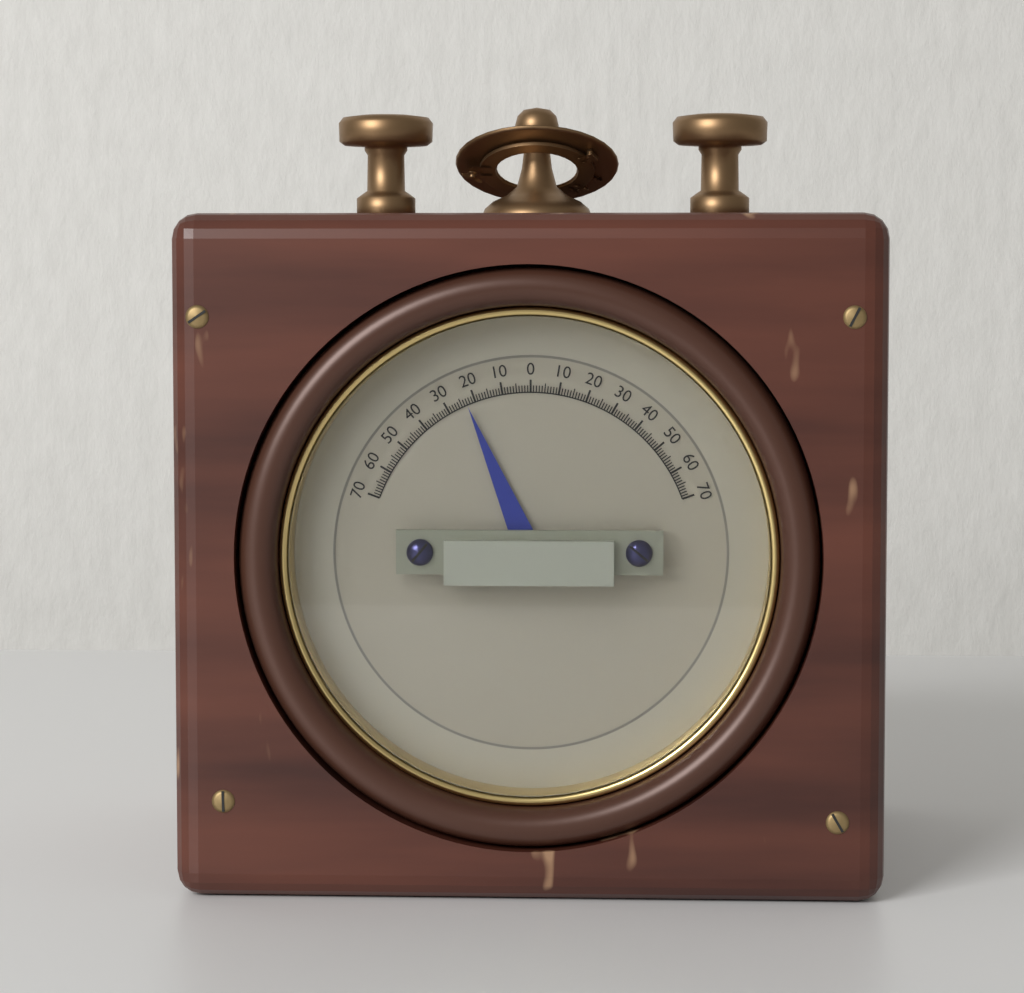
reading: -23 (no unit)
